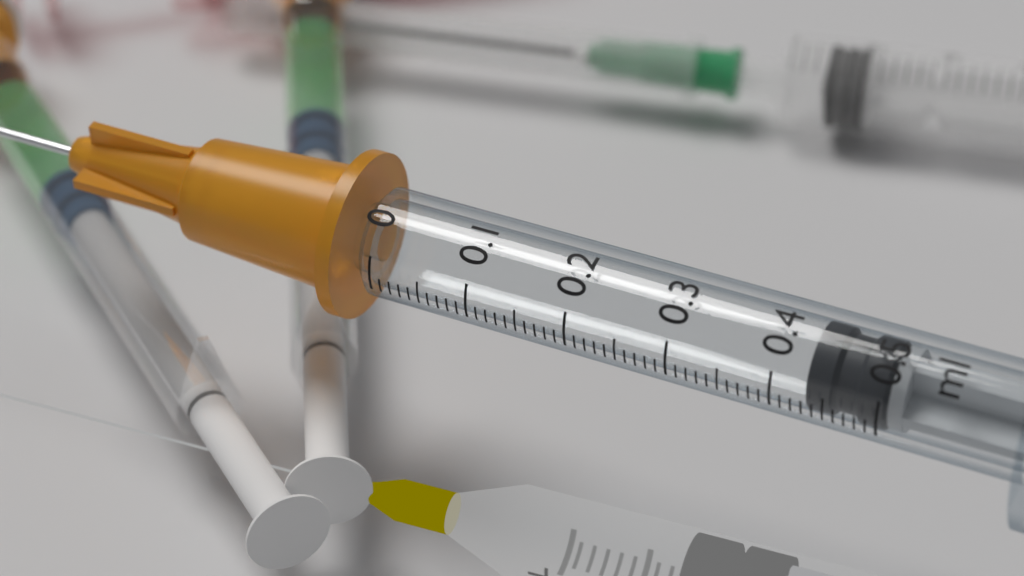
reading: 0.43 ml
